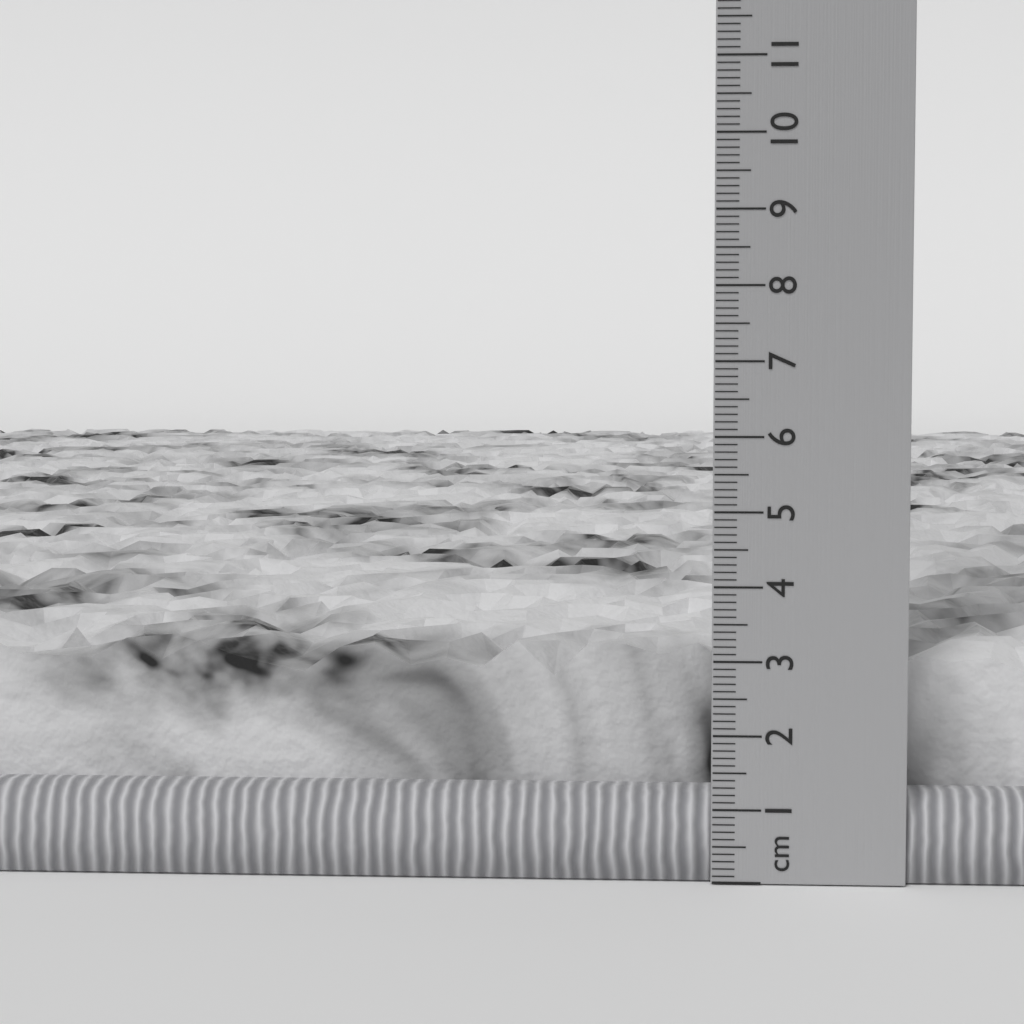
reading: 3.1 cm
